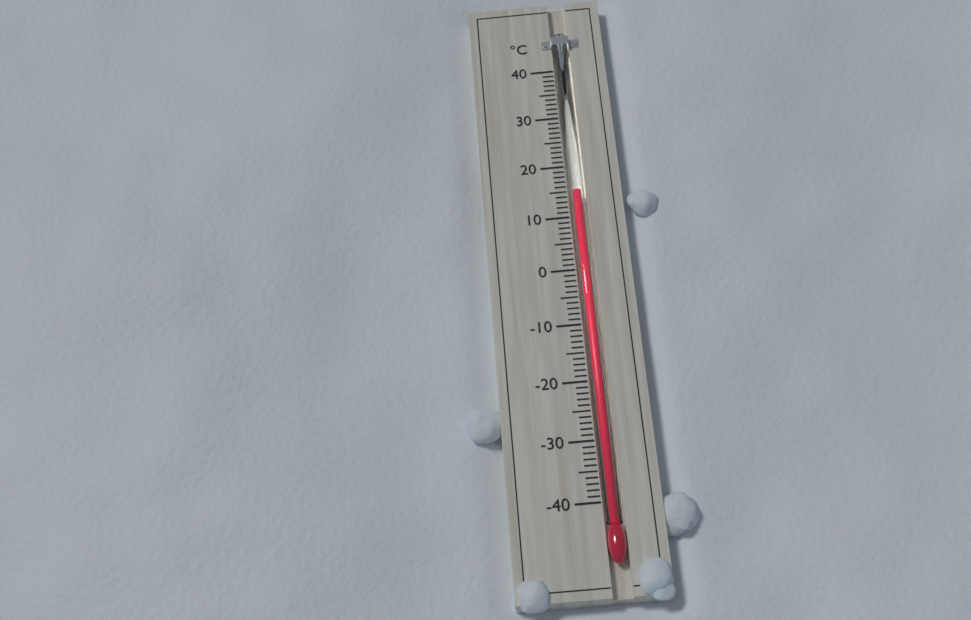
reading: 15 °C
